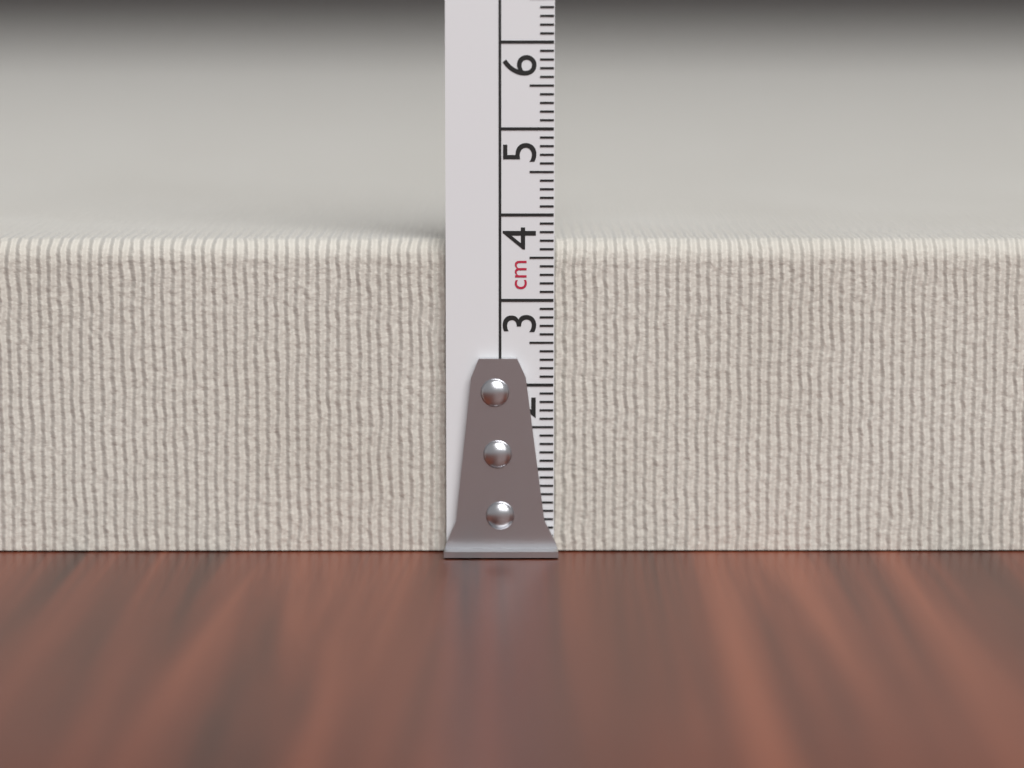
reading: 3.7 cm
